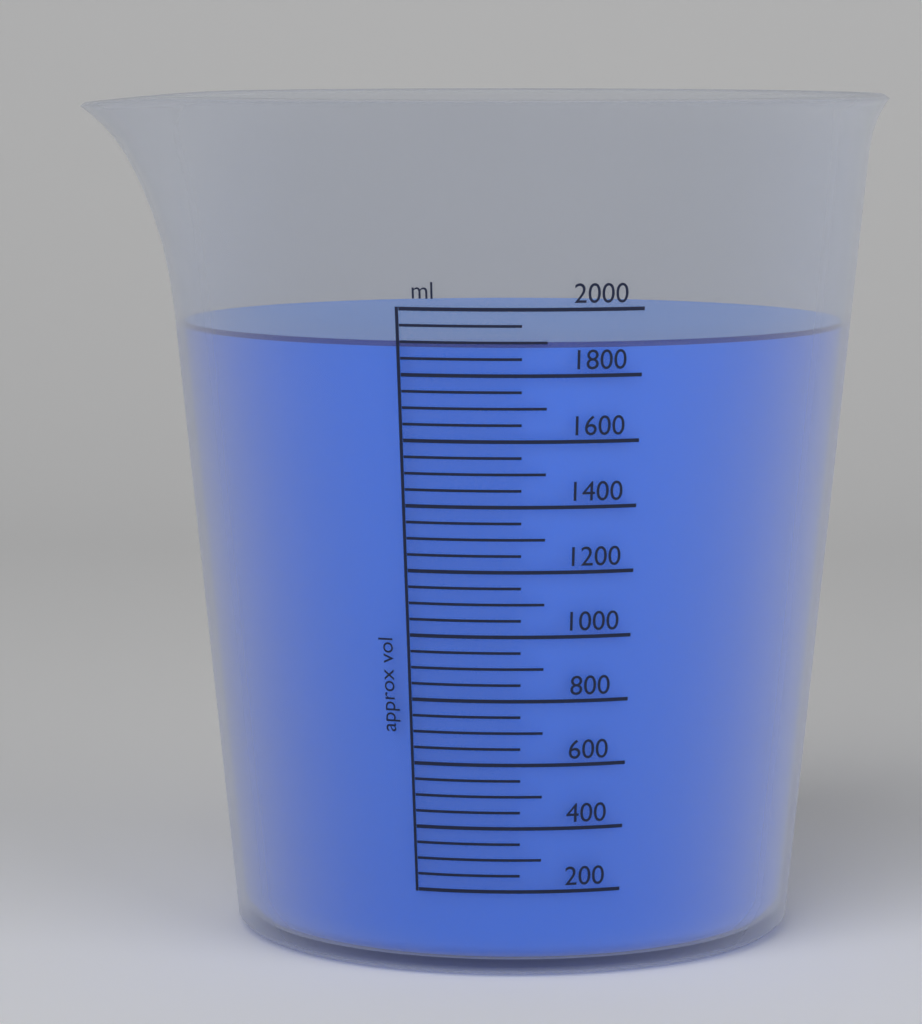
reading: 1900 ml
